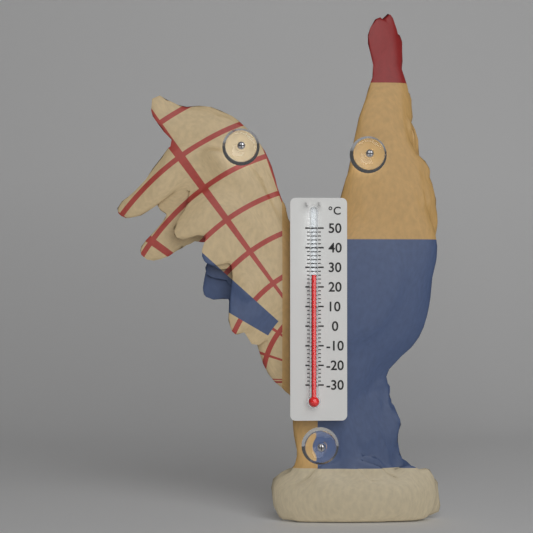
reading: 26 °C
